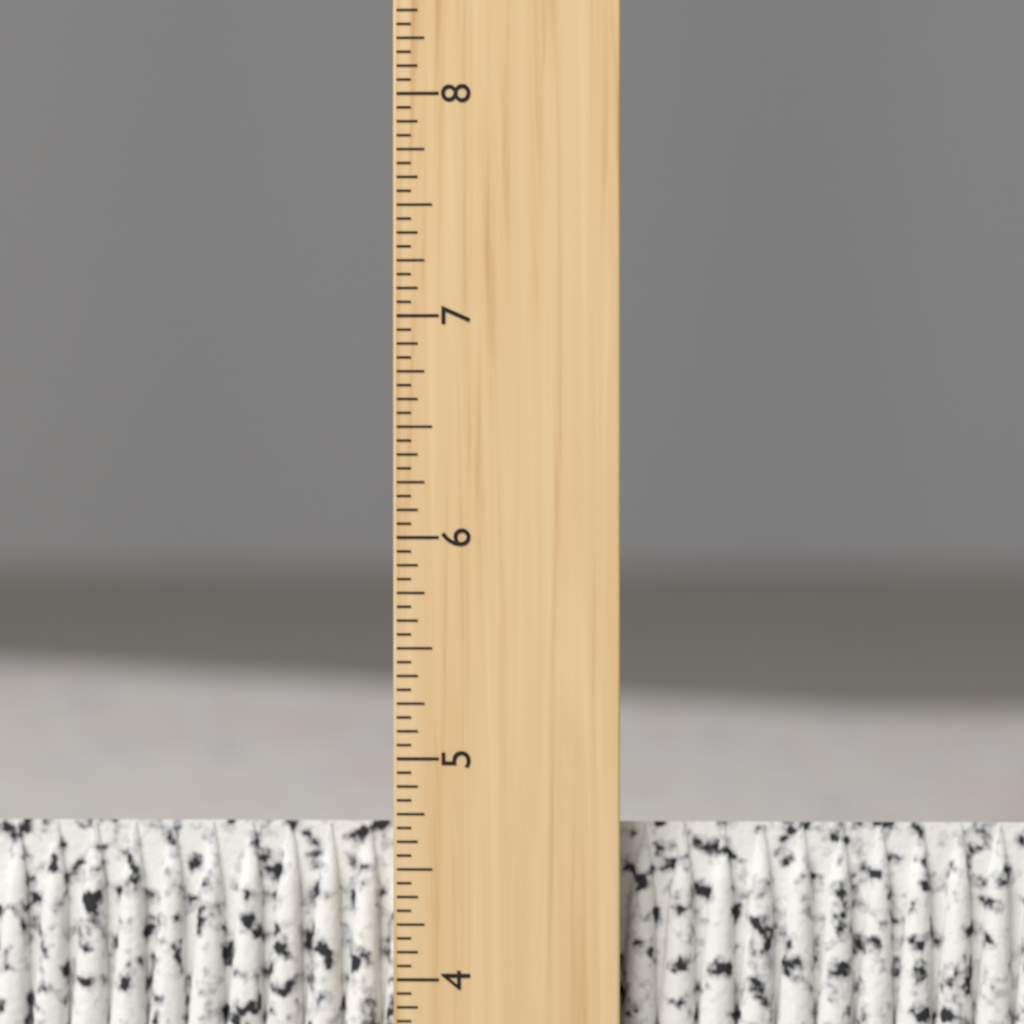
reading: 4.6875 inch
